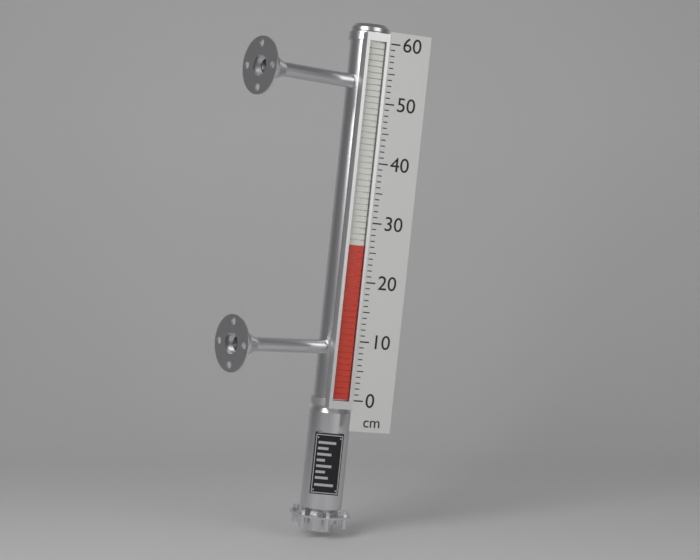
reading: 26 cm
